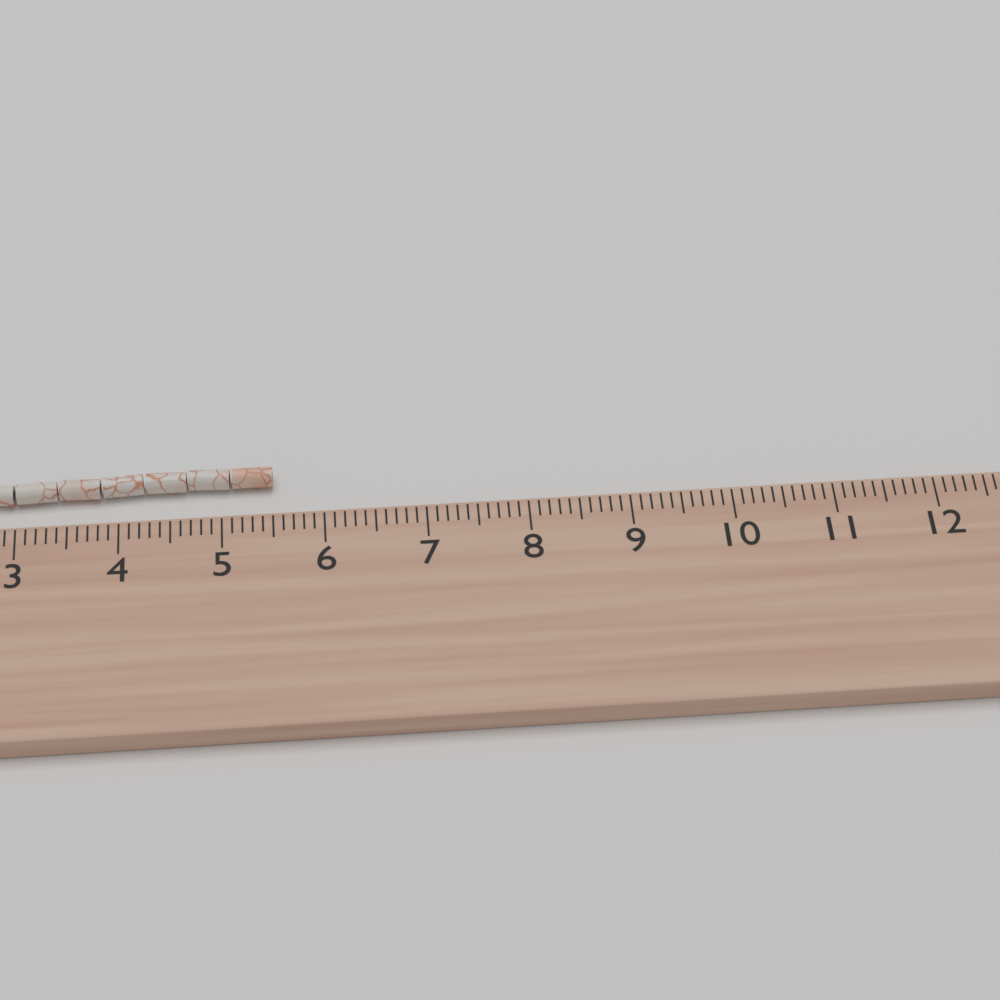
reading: 5.5 cm
